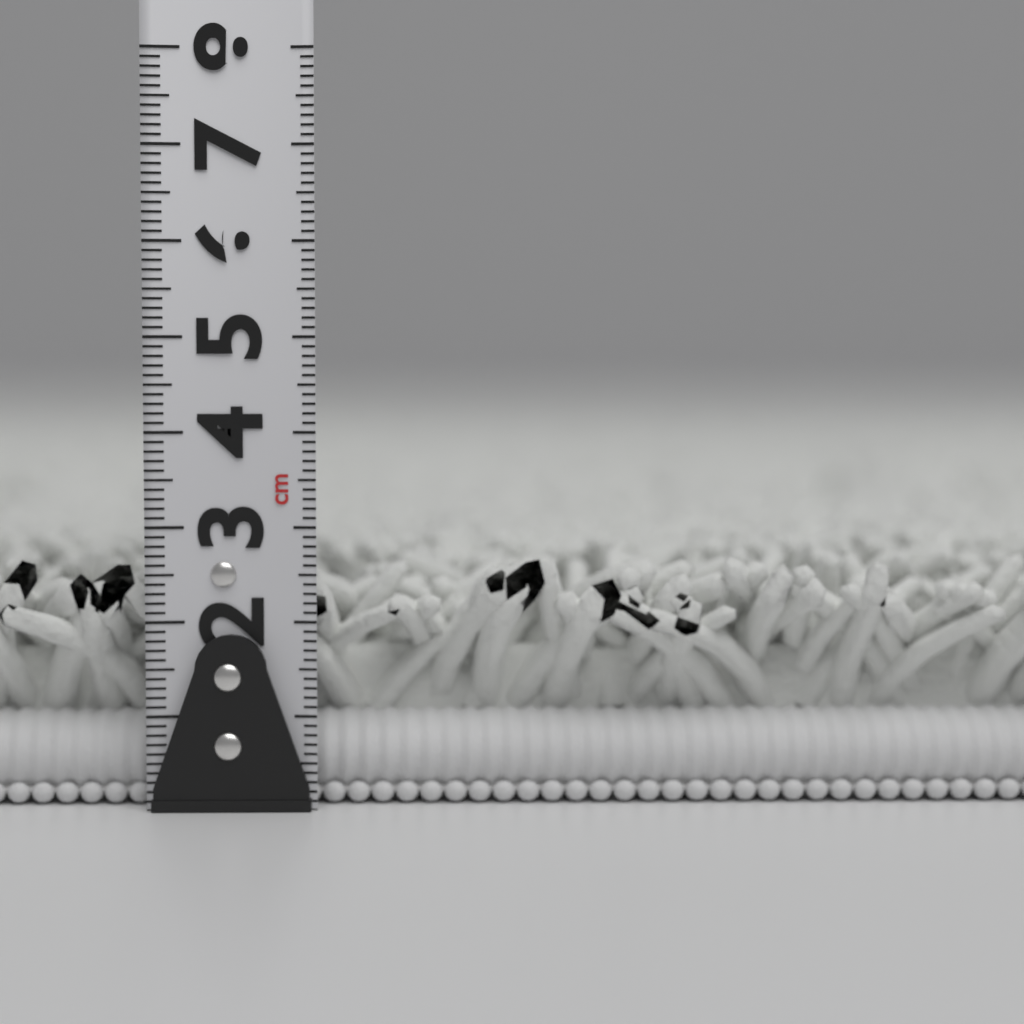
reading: 2.7 cm
